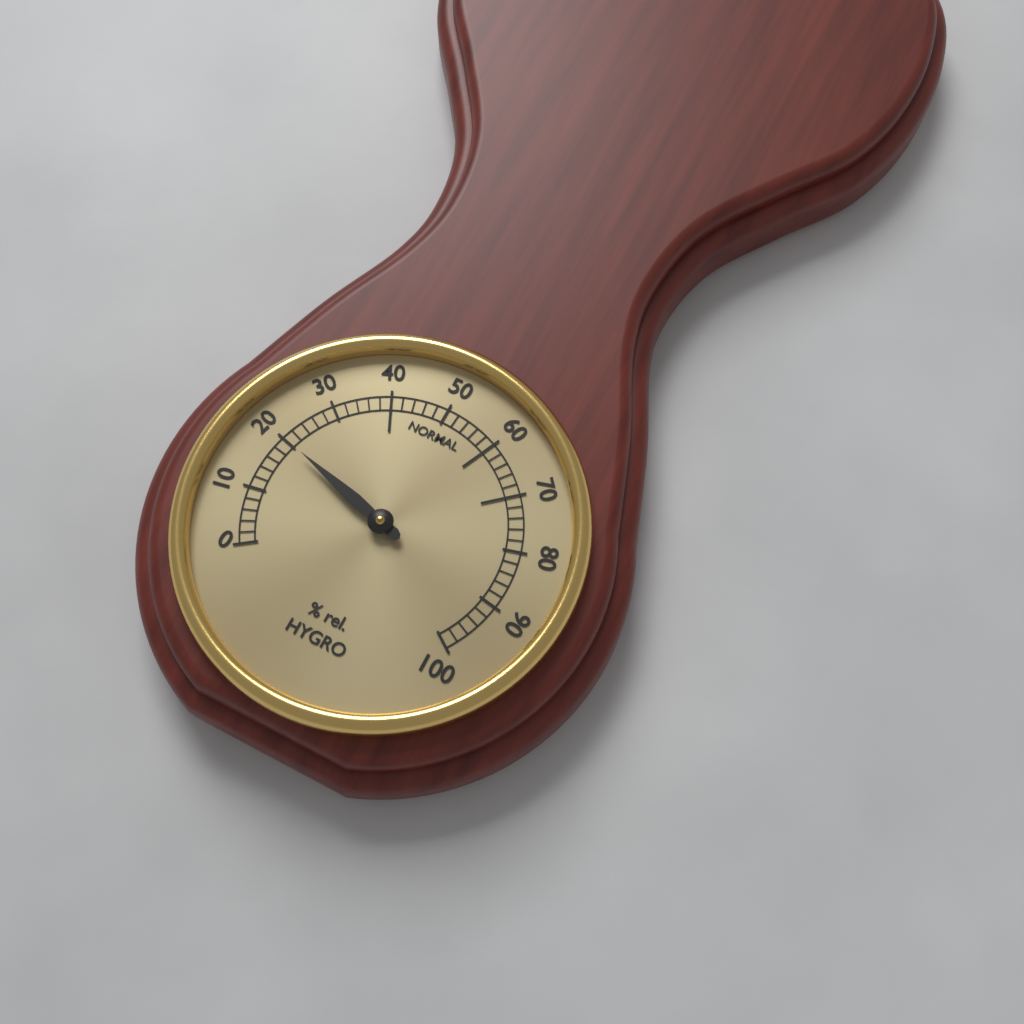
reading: 20 % rel.
